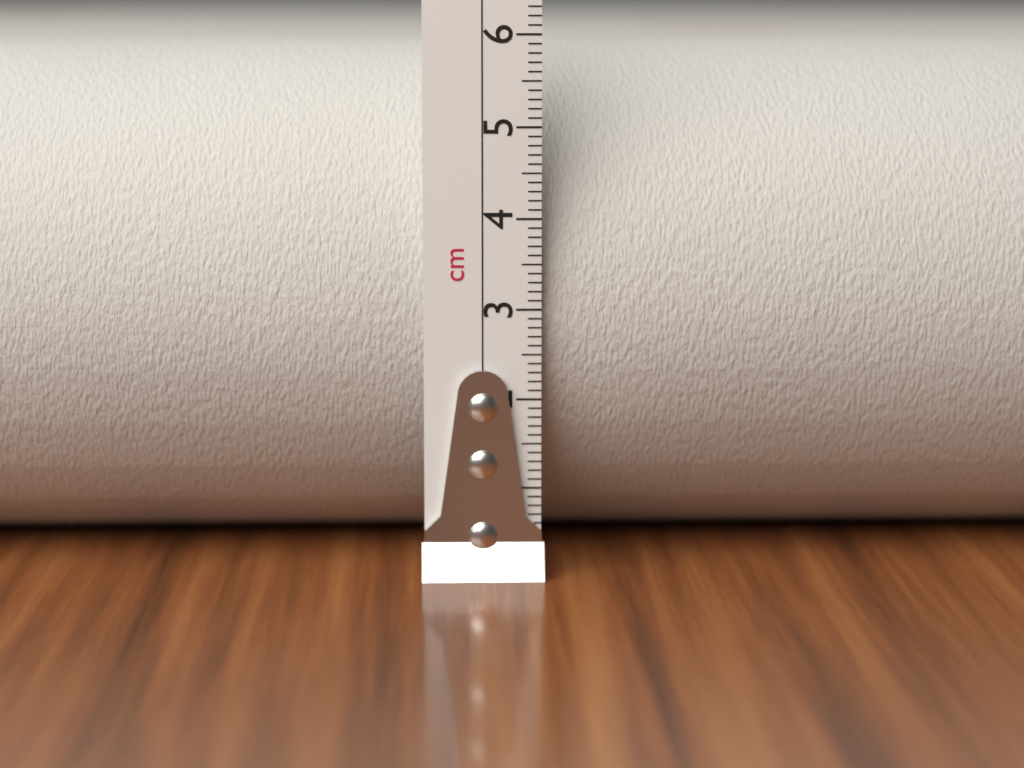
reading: 5.9 cm
